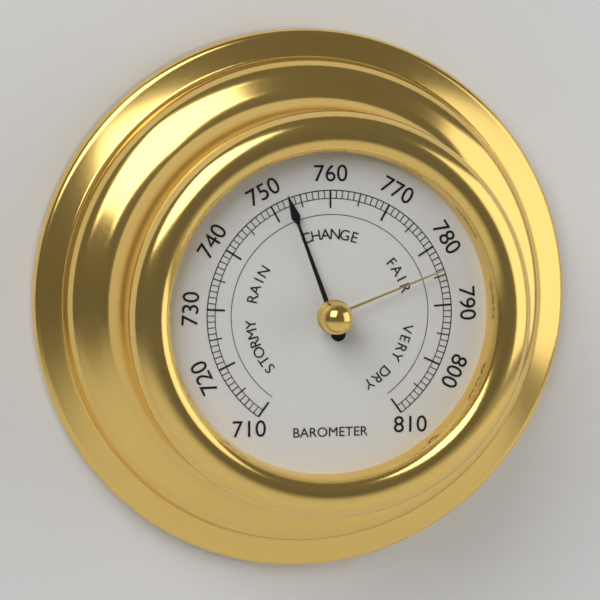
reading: 753 (no unit)
